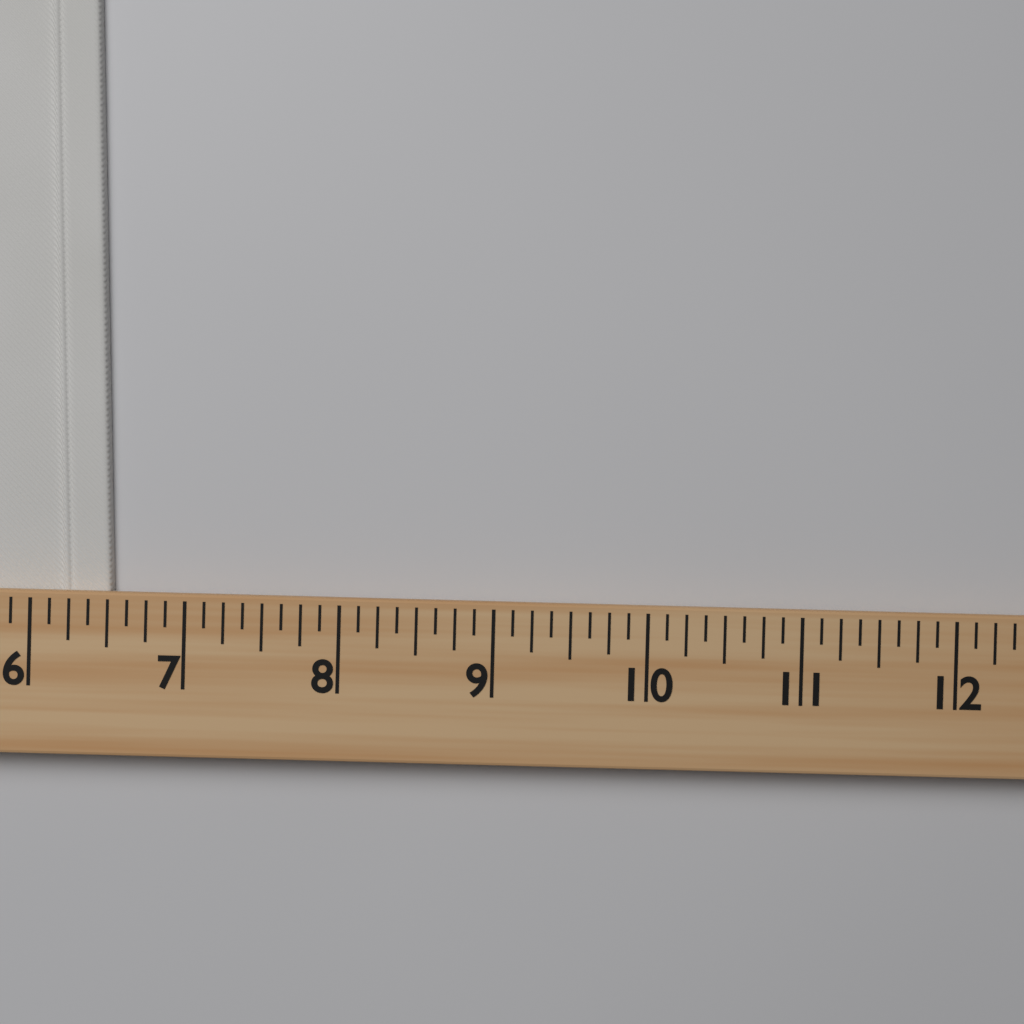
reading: 6.500 (no unit)
